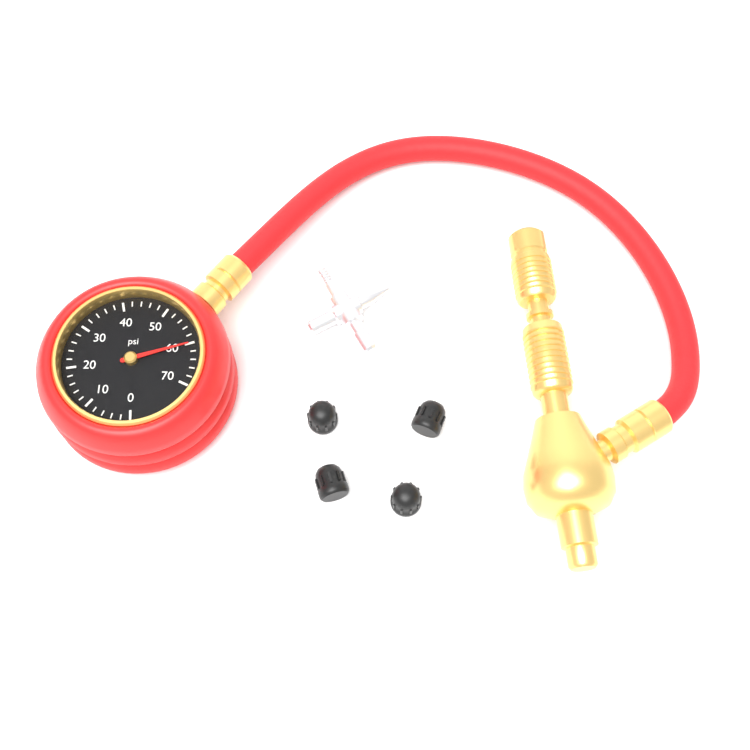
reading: 60 psi
